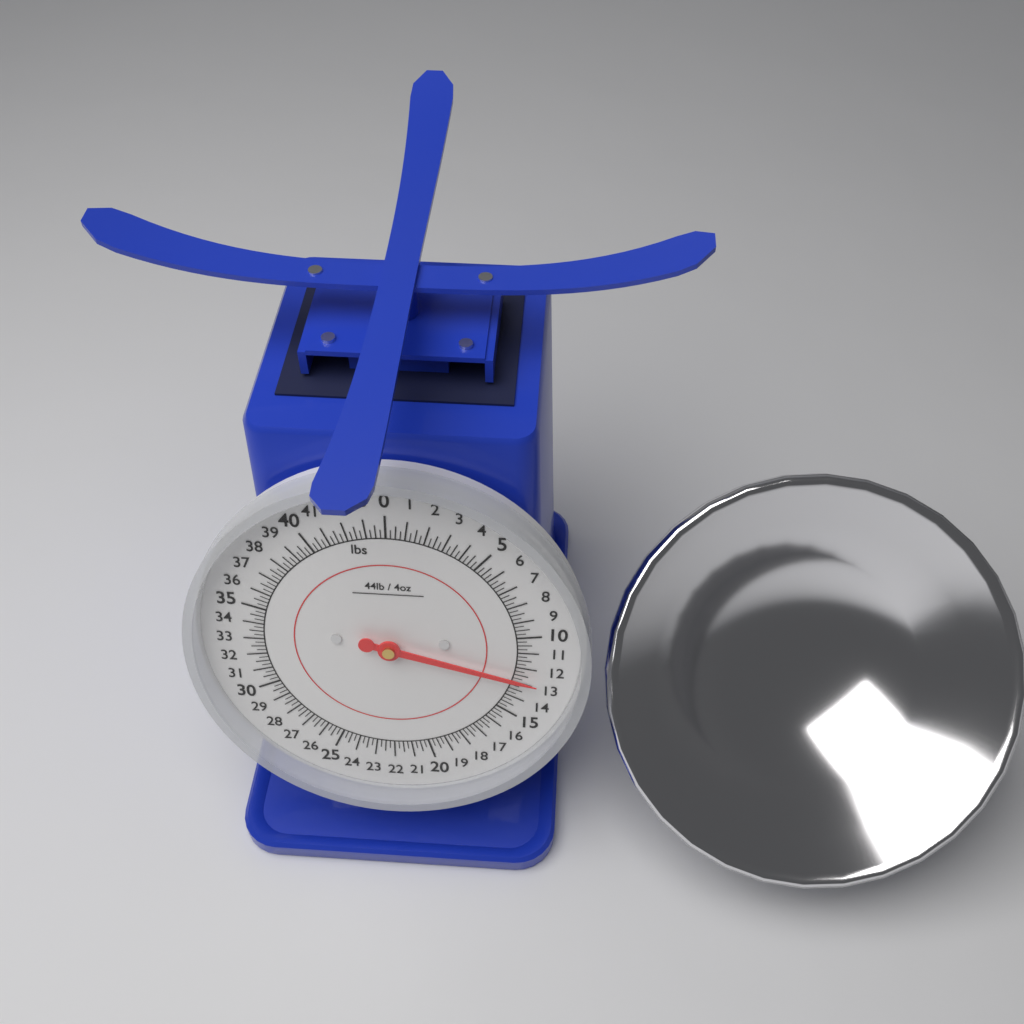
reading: 12.75 lbs
